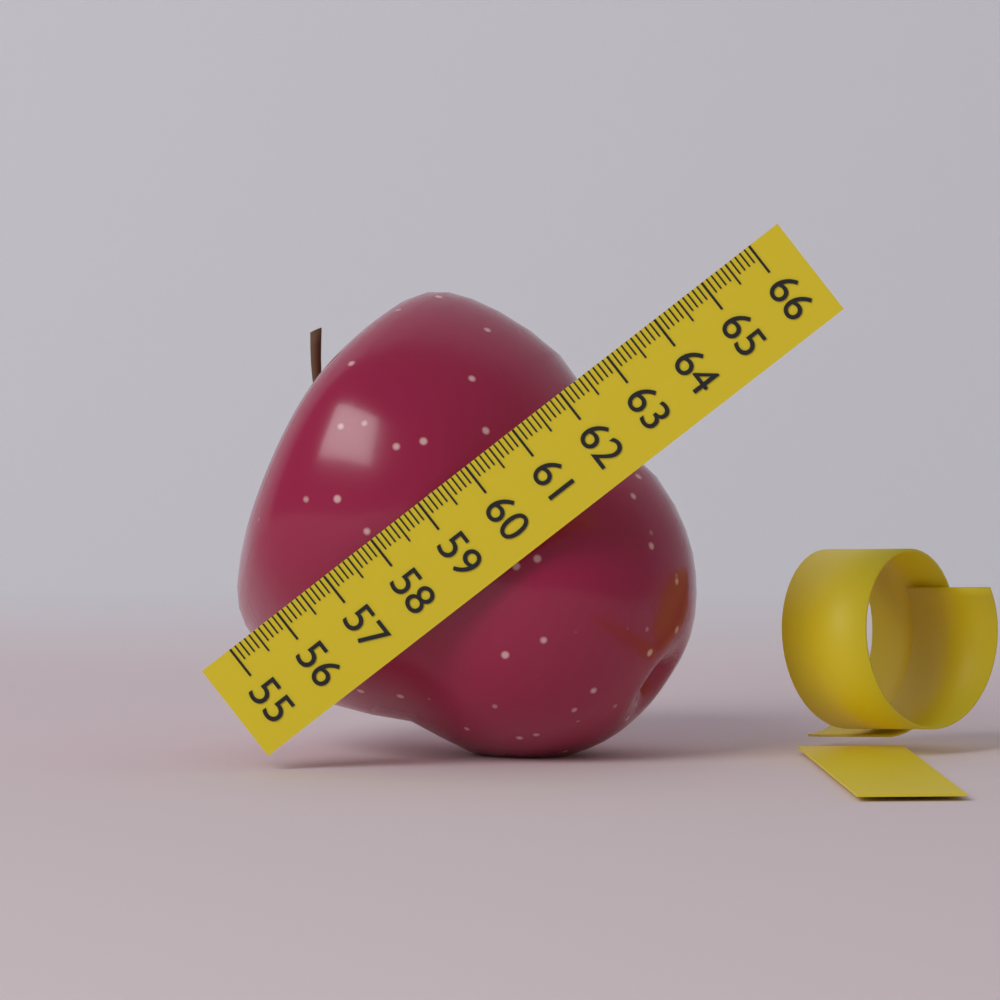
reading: 62.2 (no unit)
